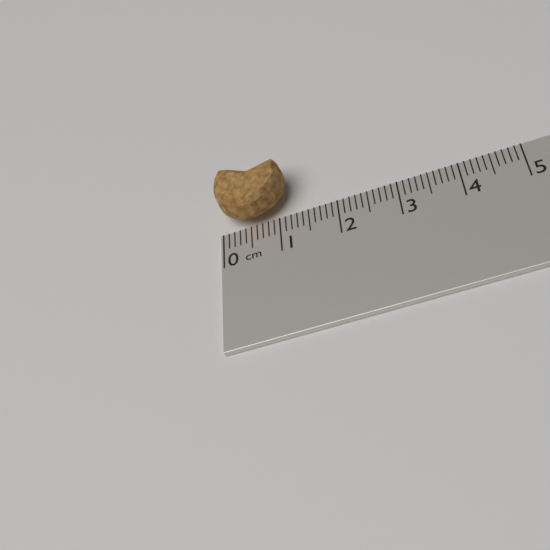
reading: 1.2 cm
